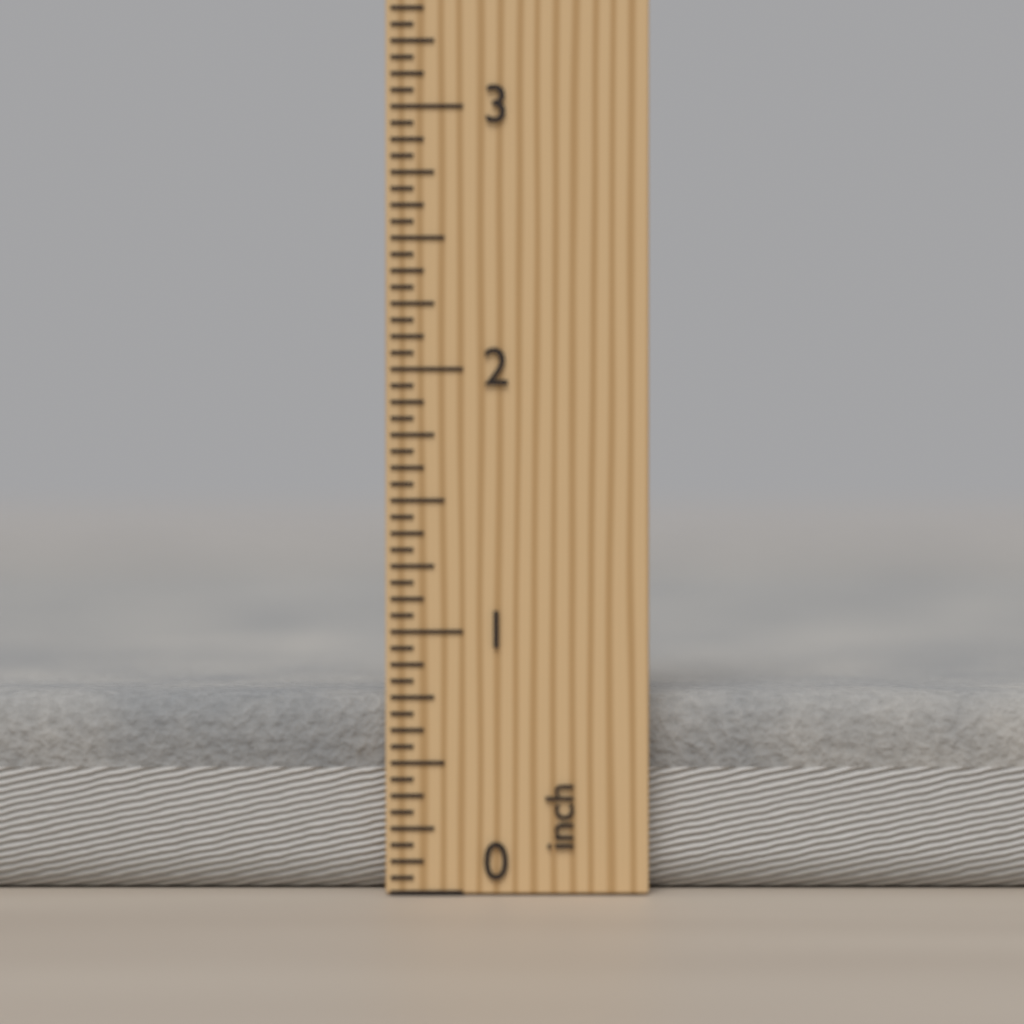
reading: 0.7500 inch
